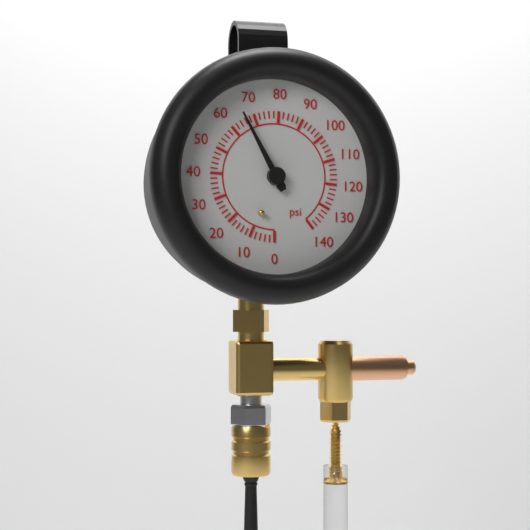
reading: 66 psi
